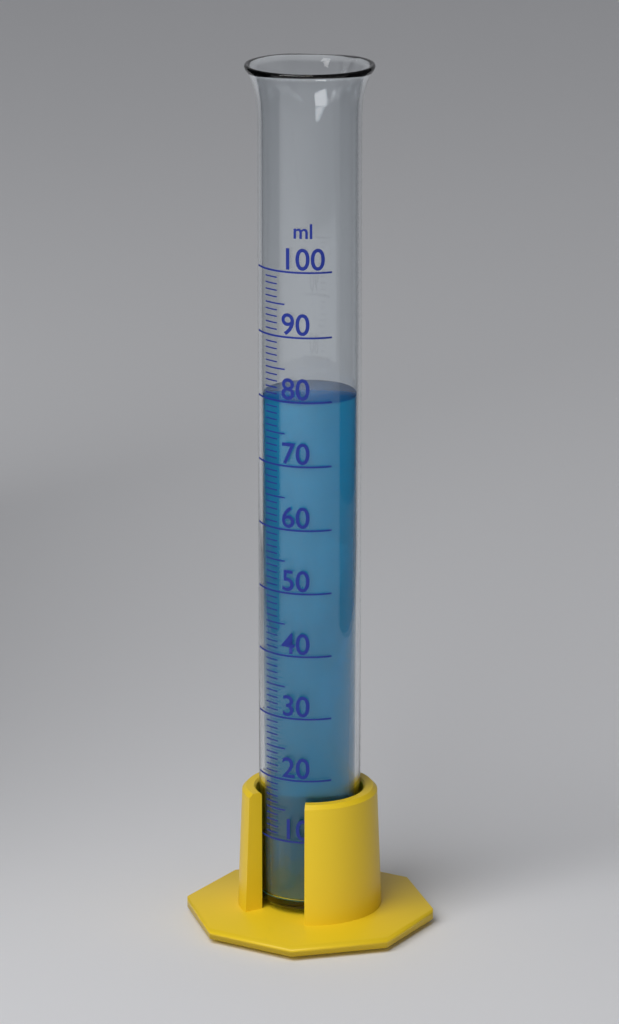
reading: 80 ml
